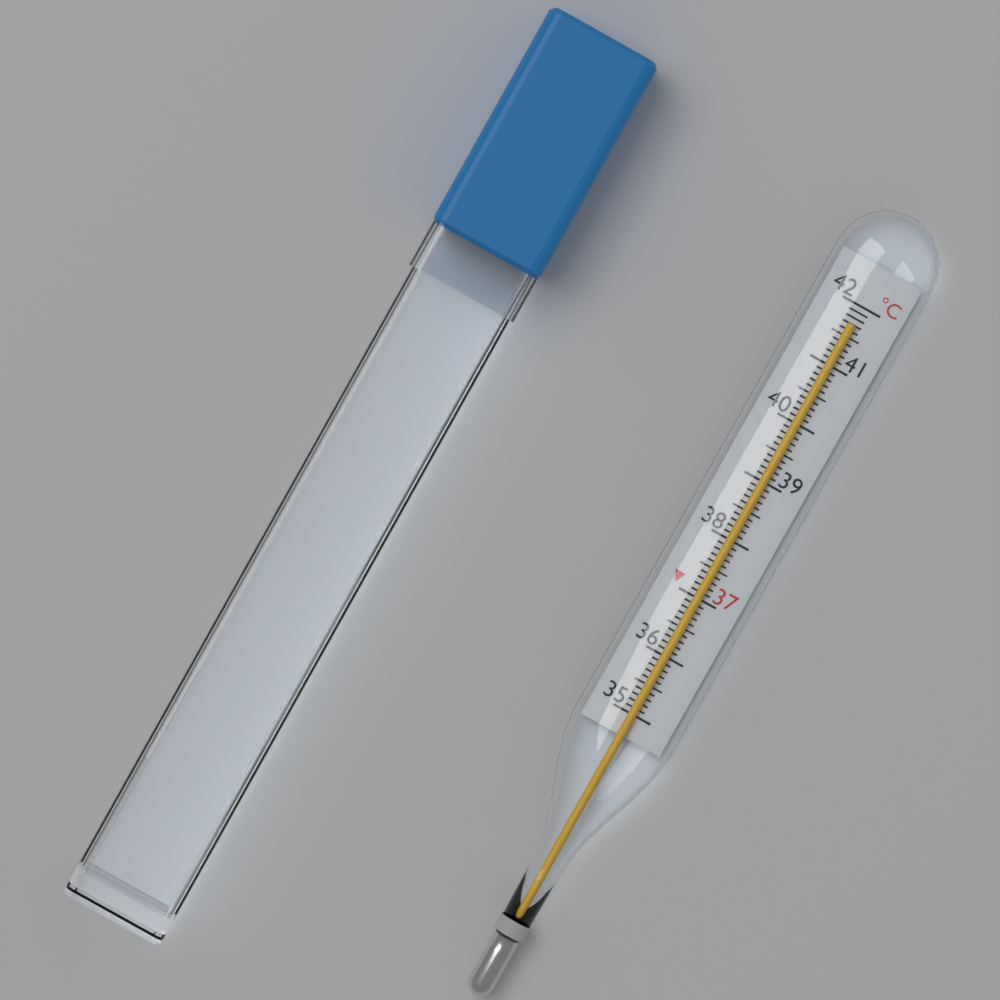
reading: 41.7 °C
